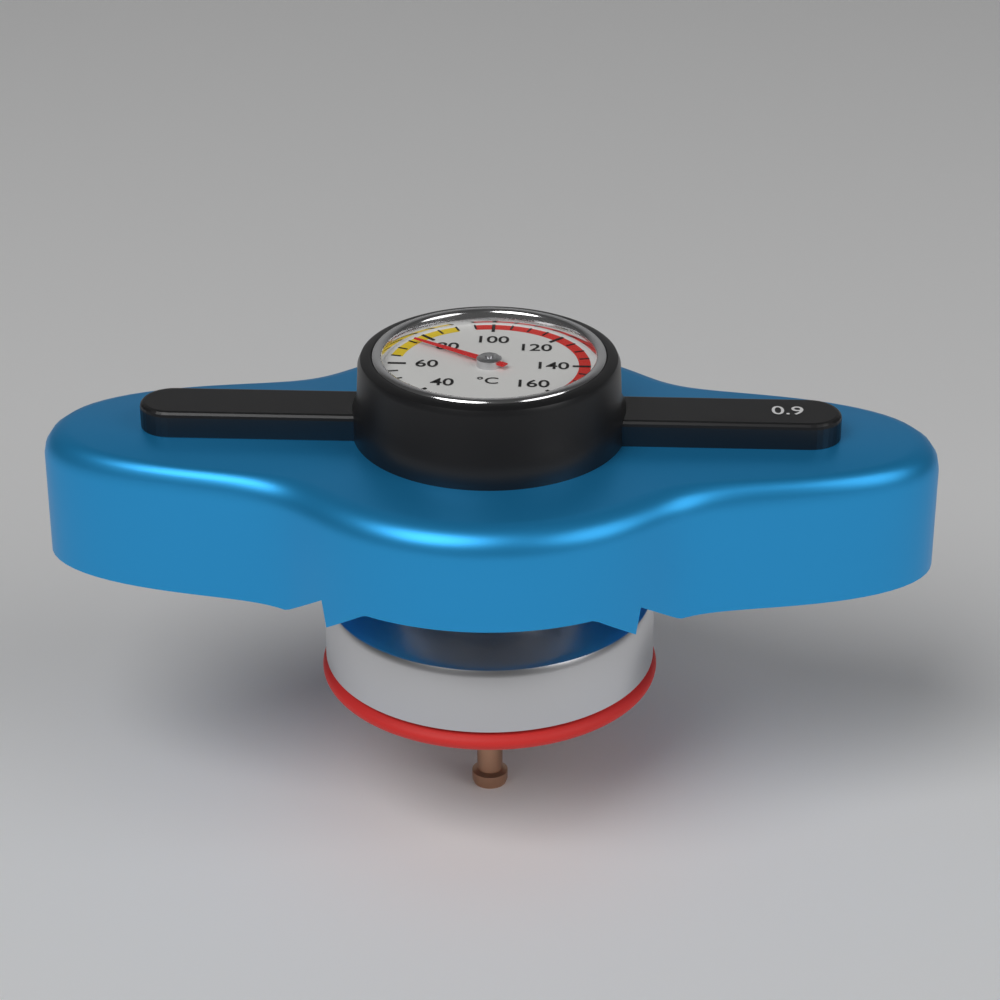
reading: 75 °C
